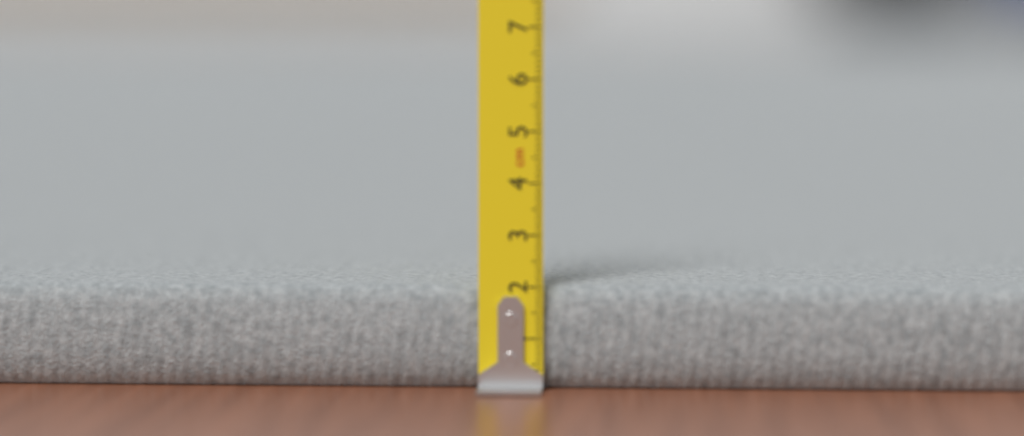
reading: 2.0 cm
